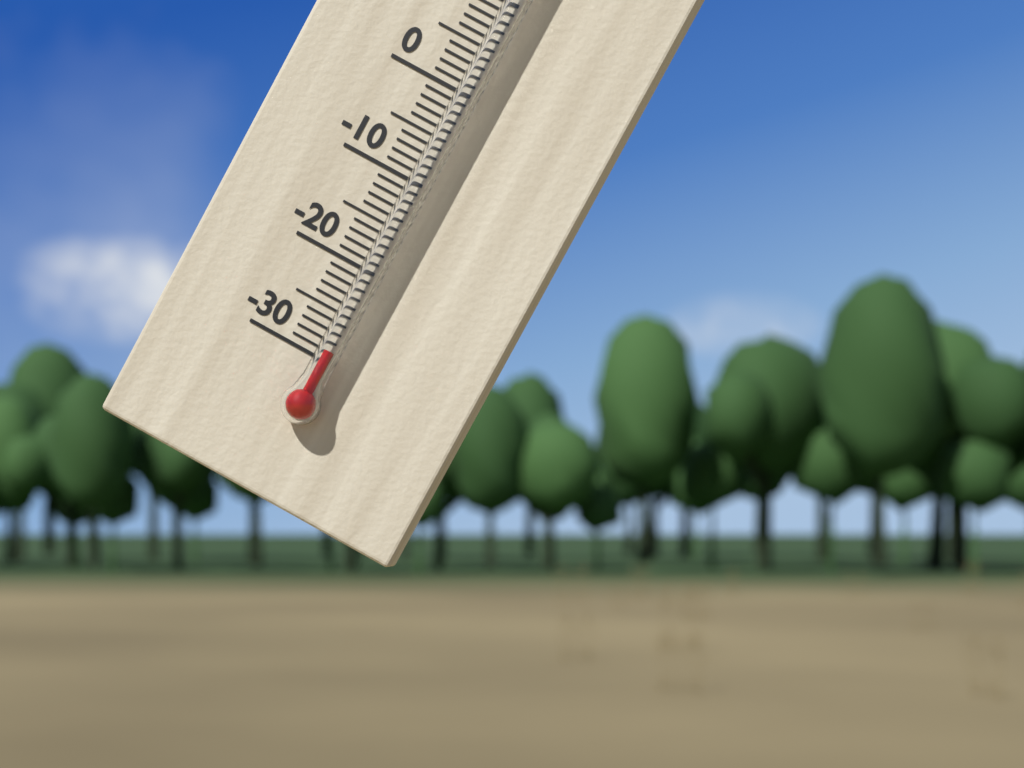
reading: -29 °C
